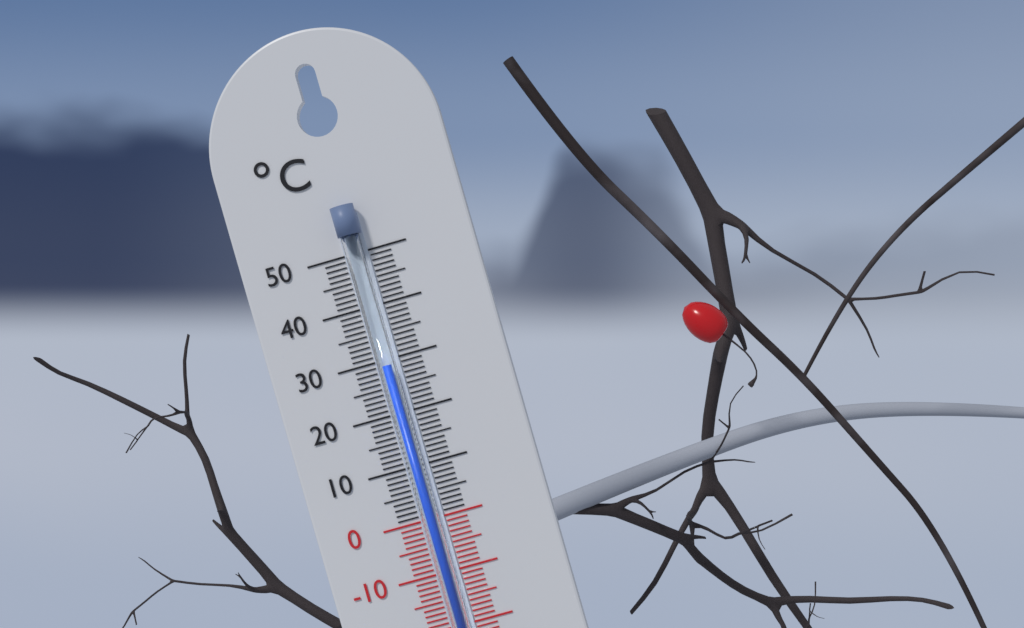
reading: 29 °C
